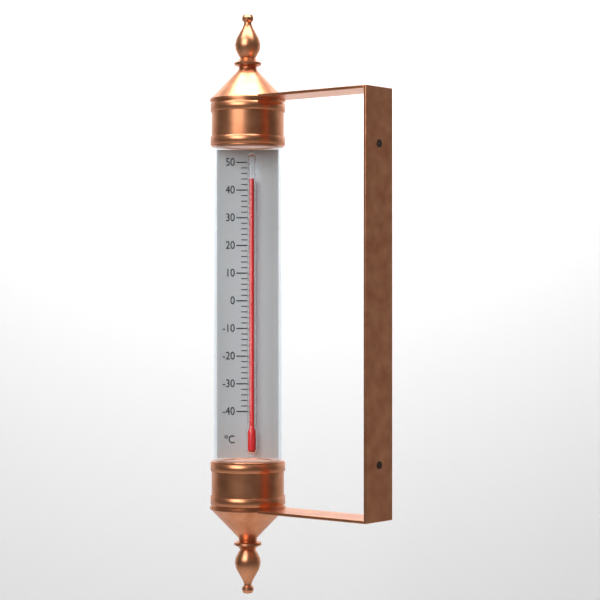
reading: 44 °C
